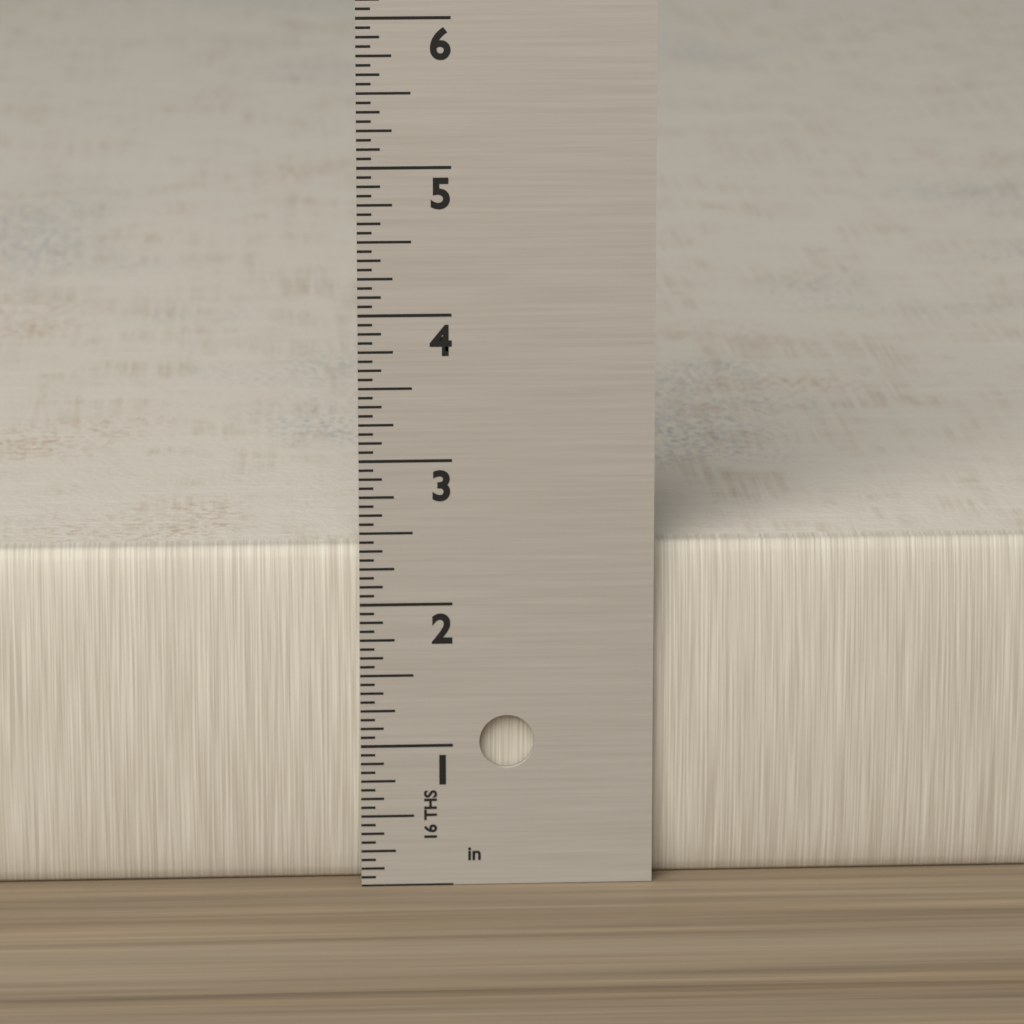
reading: 2.3750 in
